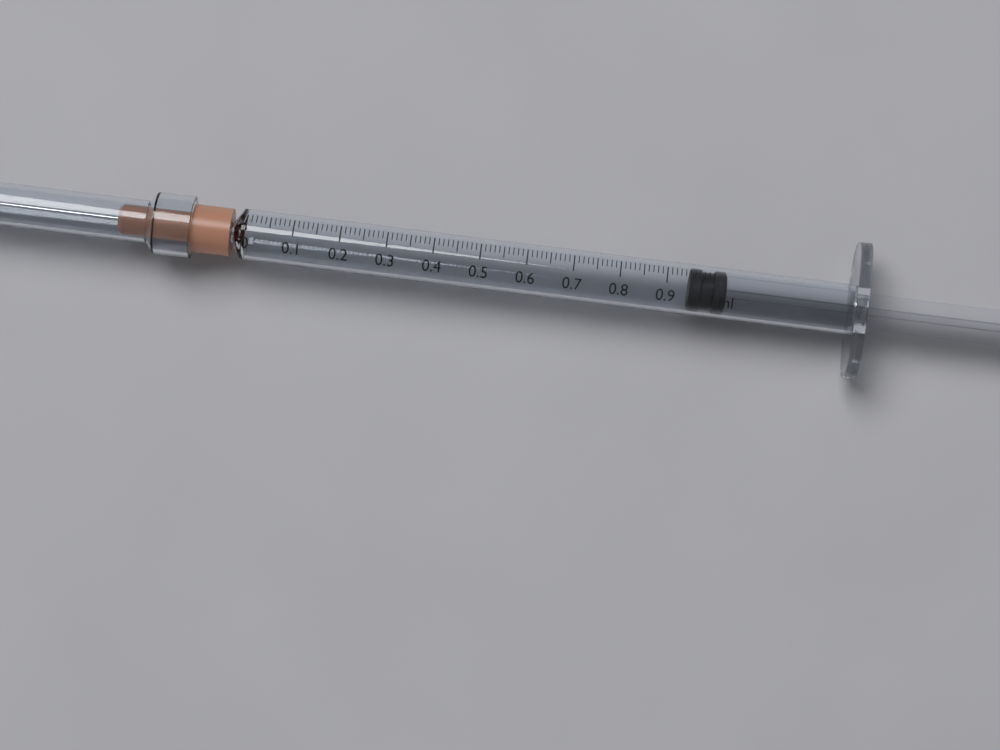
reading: 0.95 ml
